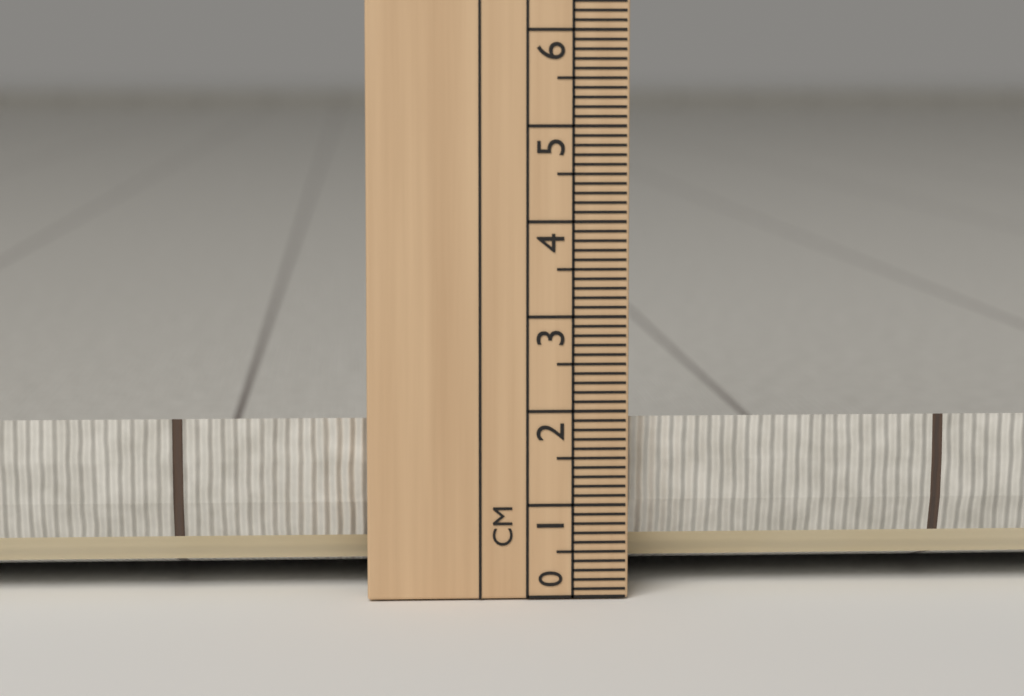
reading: 1.9 cm
